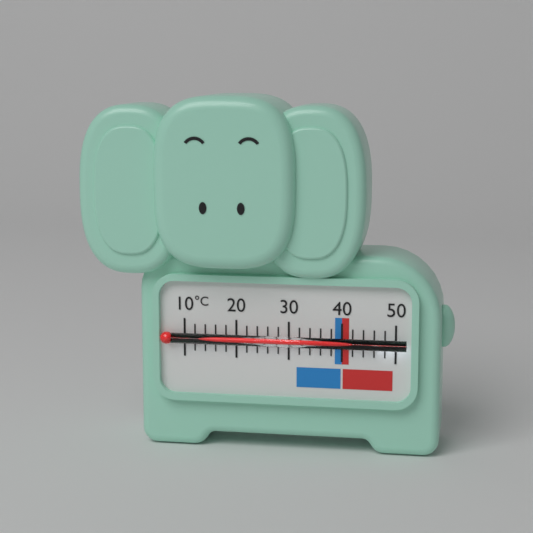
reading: 46 °C
